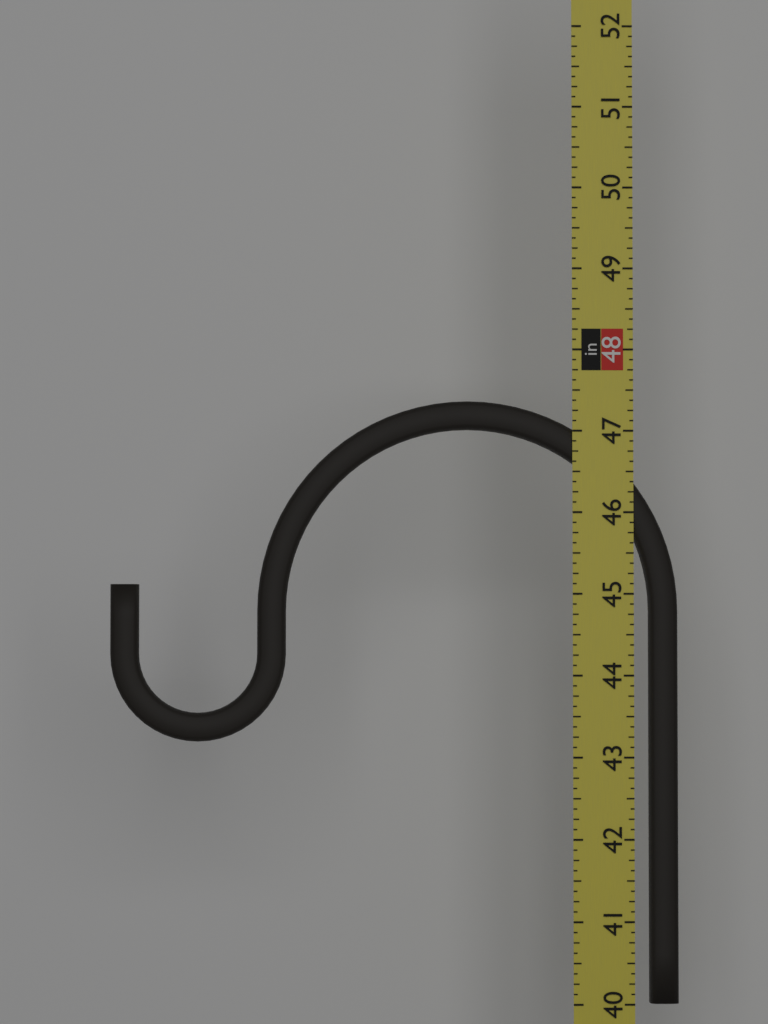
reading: 47.375 in
